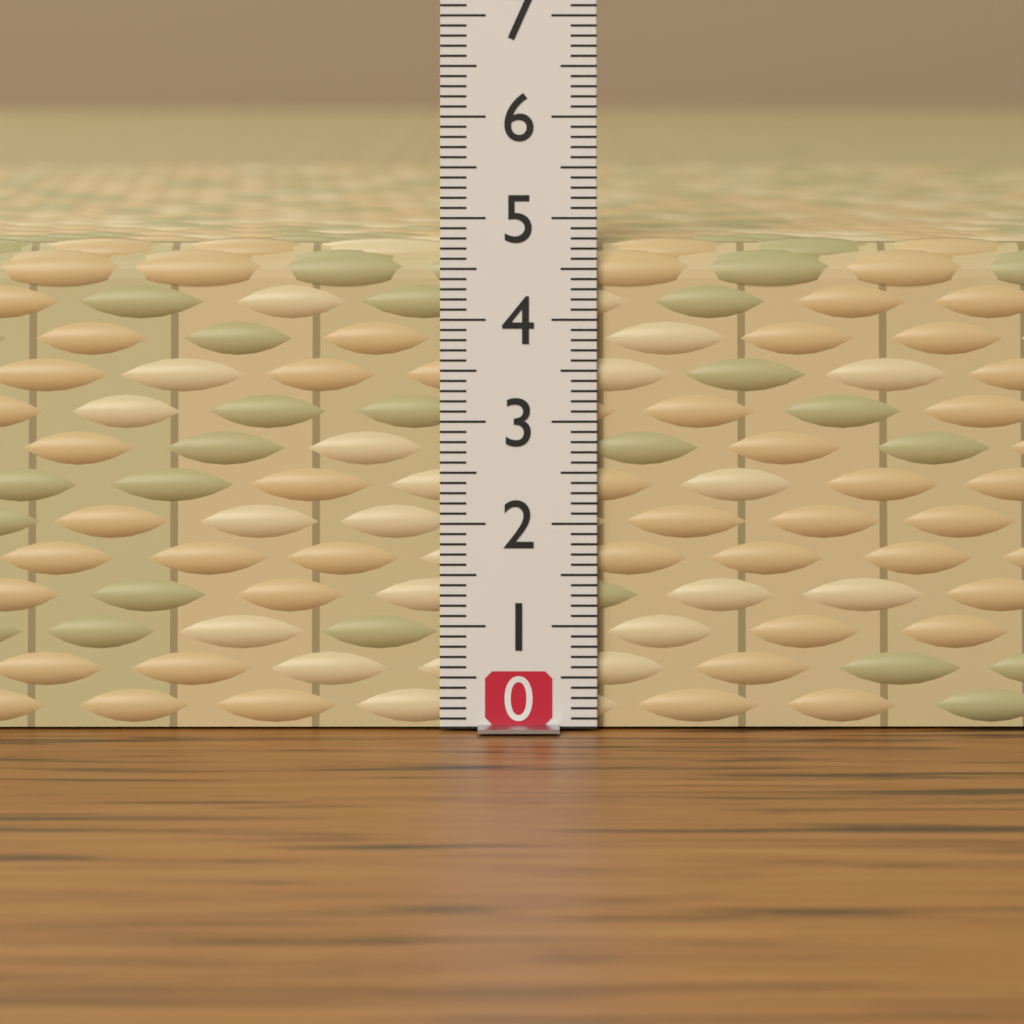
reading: 4.8 (no unit)
